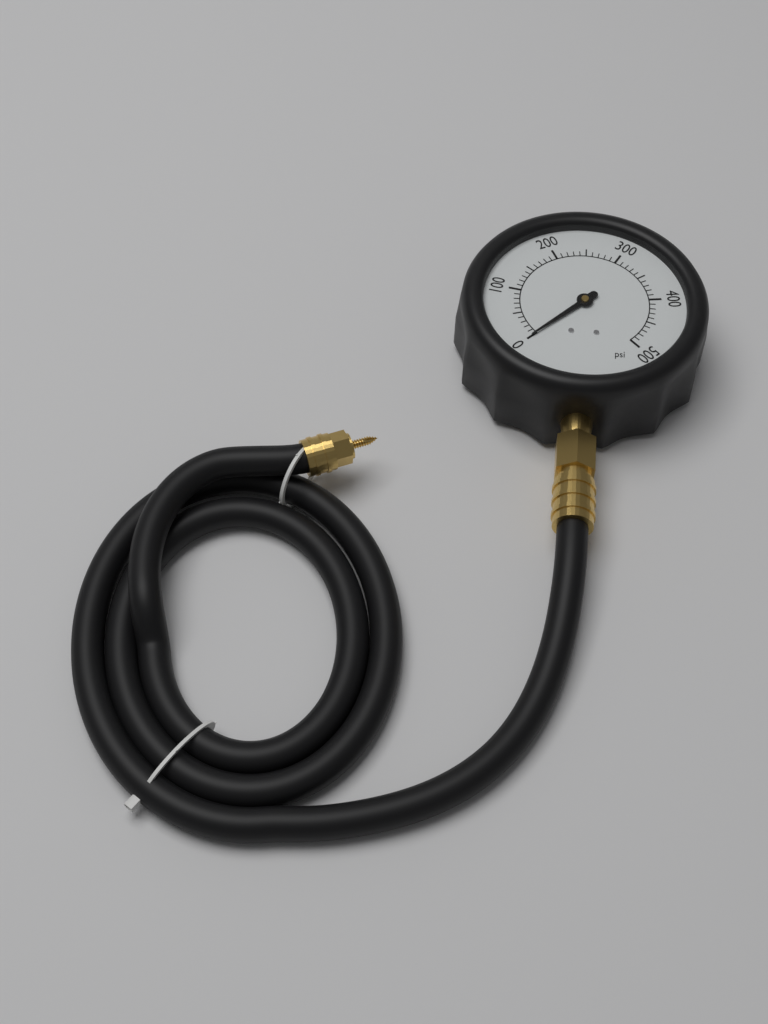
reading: 0 psi
